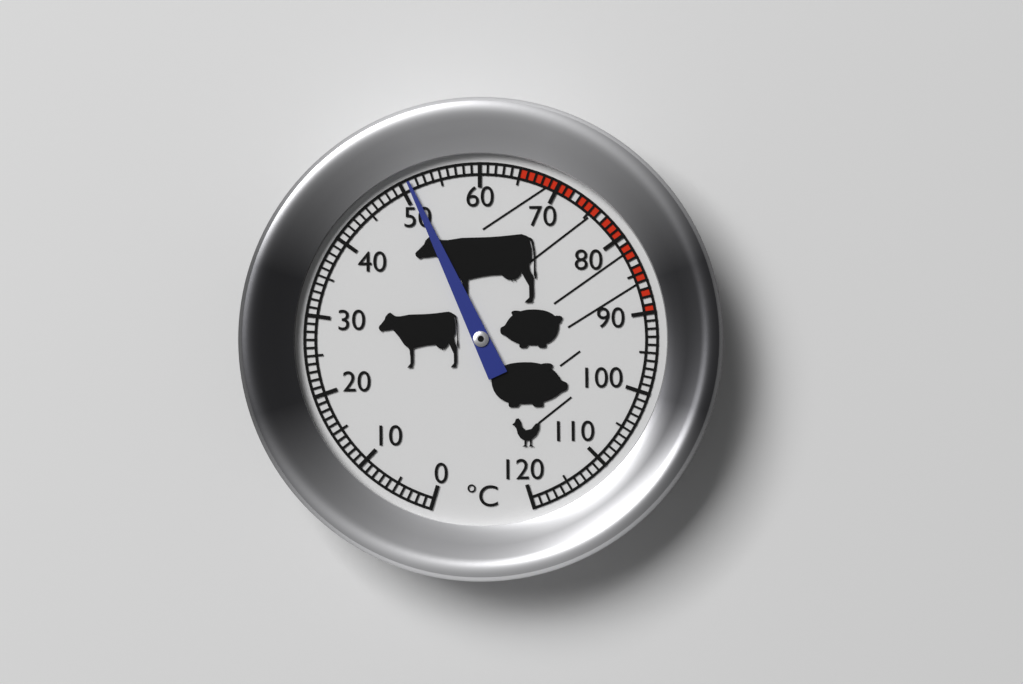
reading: 51 °C
